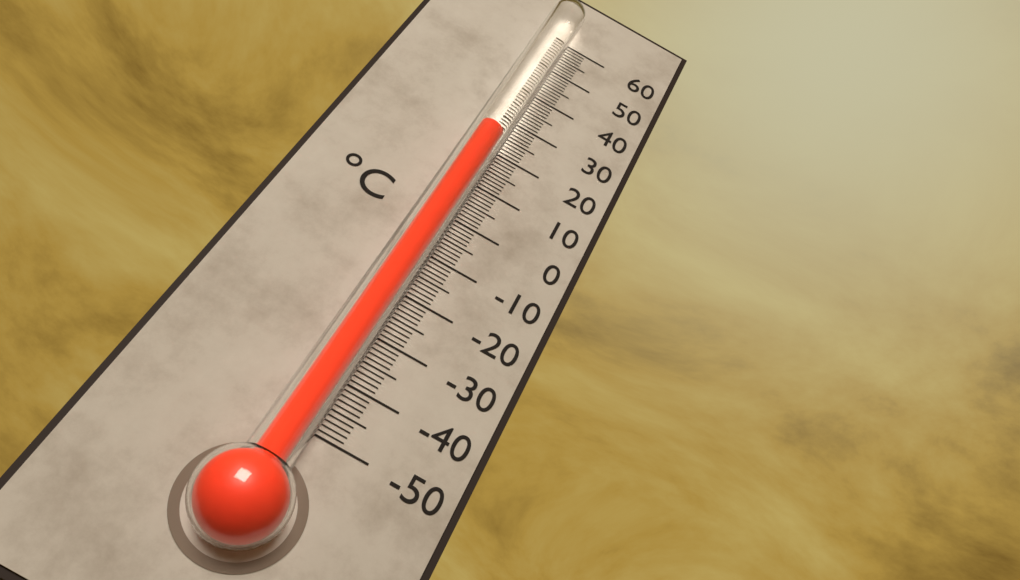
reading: 21 °C
